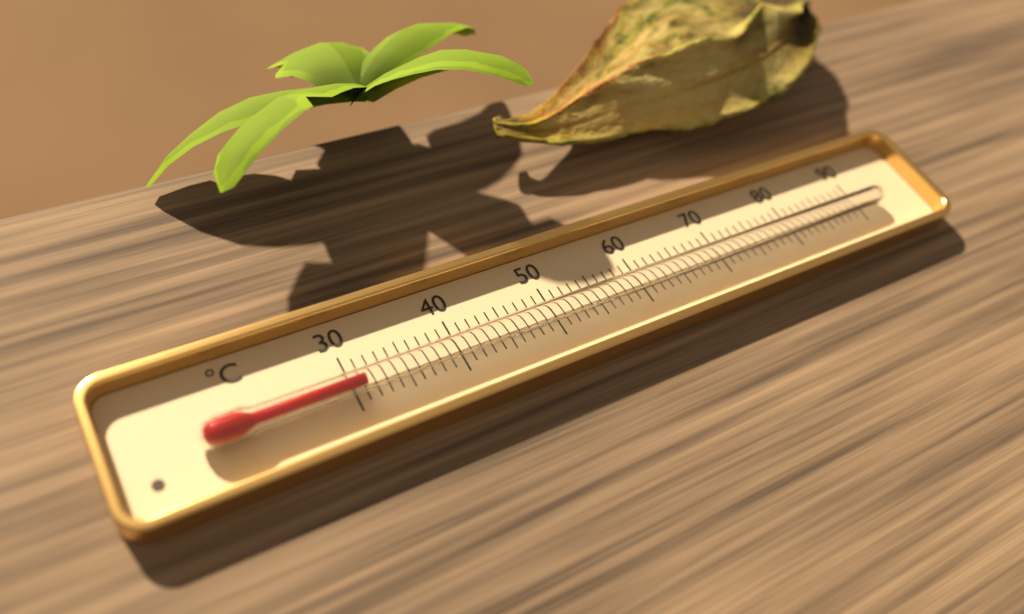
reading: 31 °C
